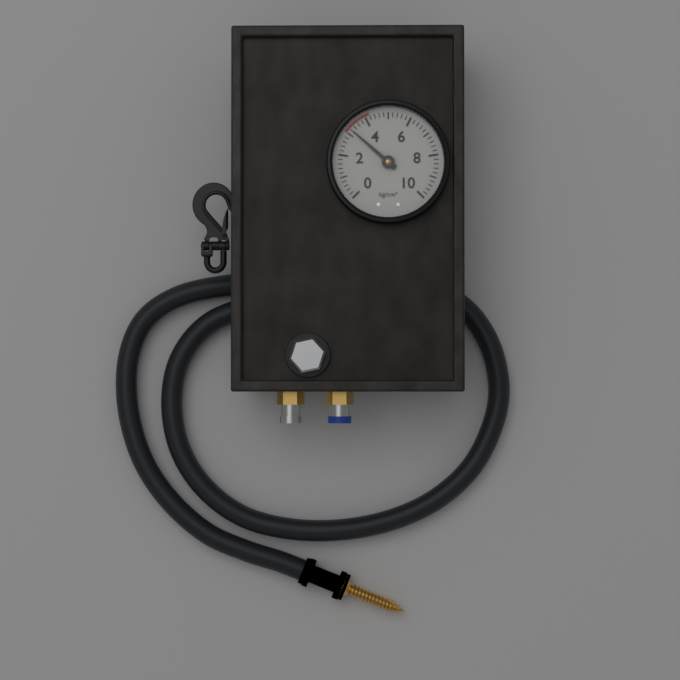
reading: 3.2 kg/cm²
